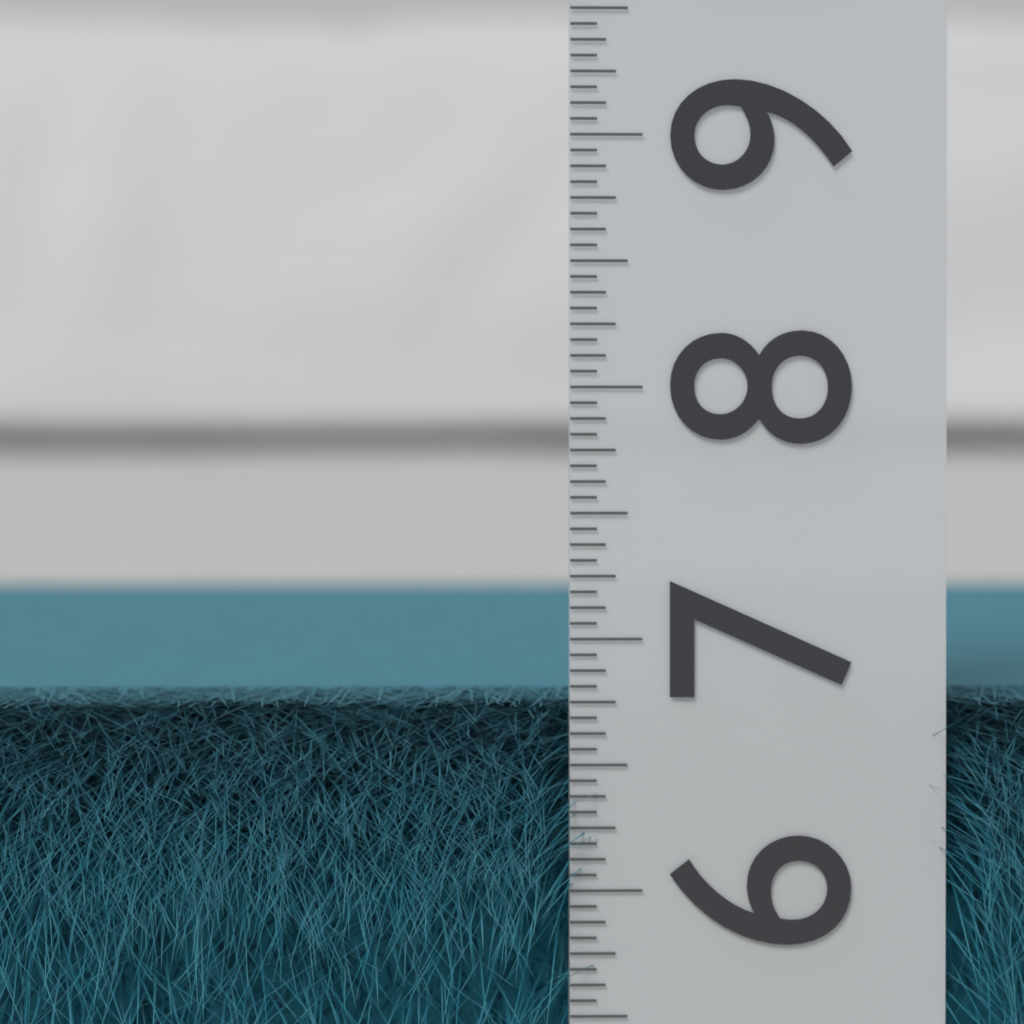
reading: 6.7500 (no unit)
